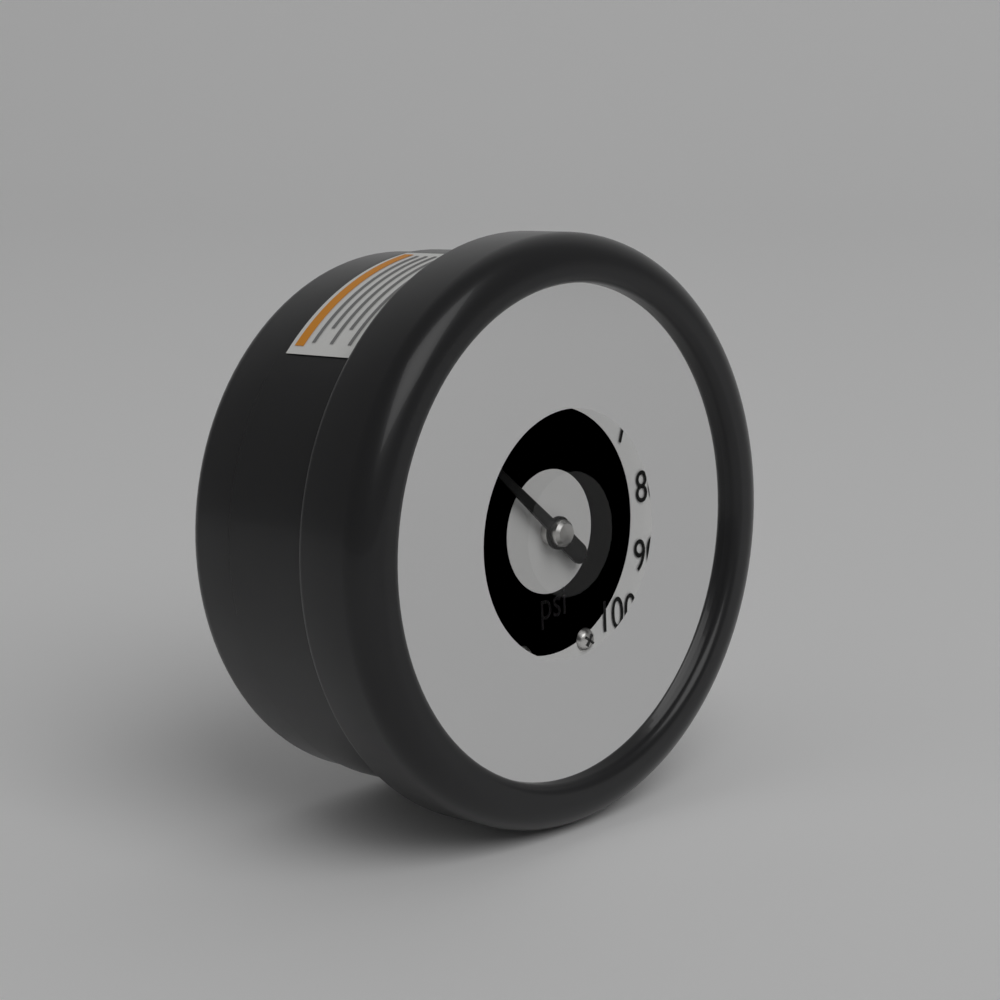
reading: 32 psi
